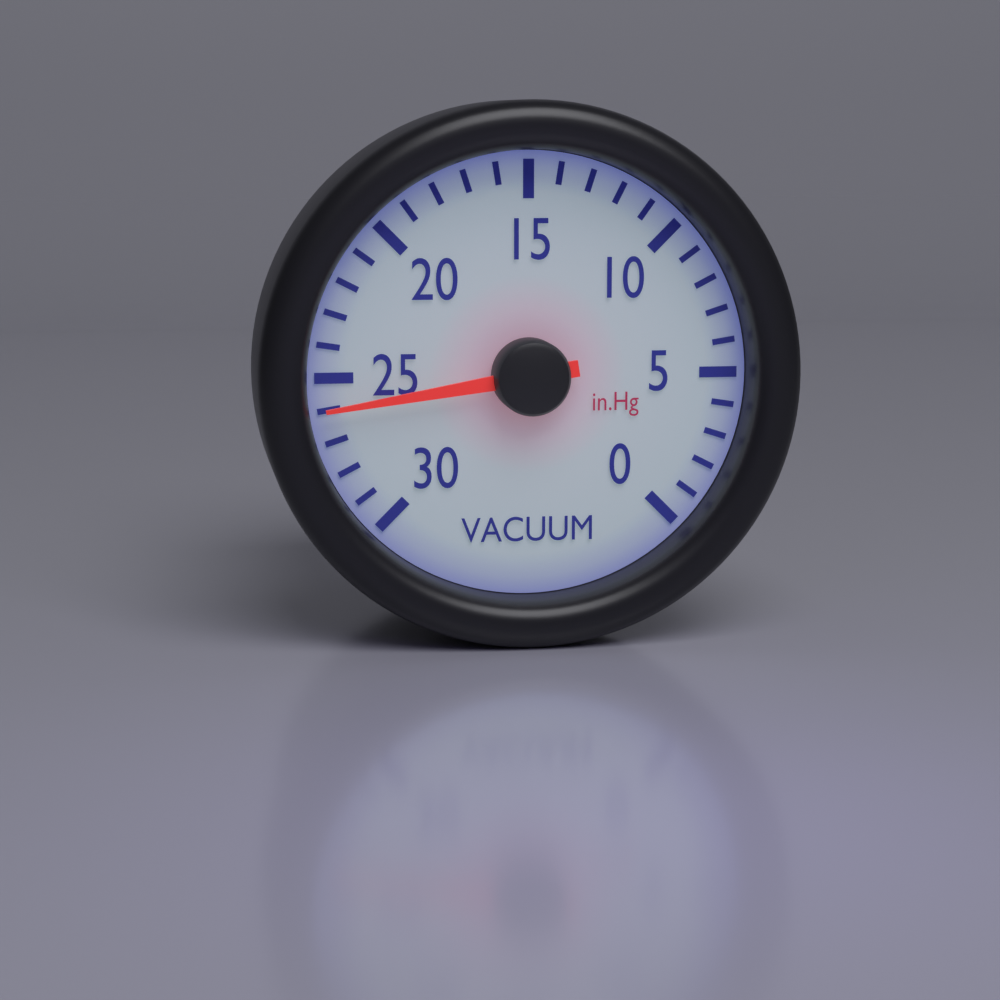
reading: 26 inHg
